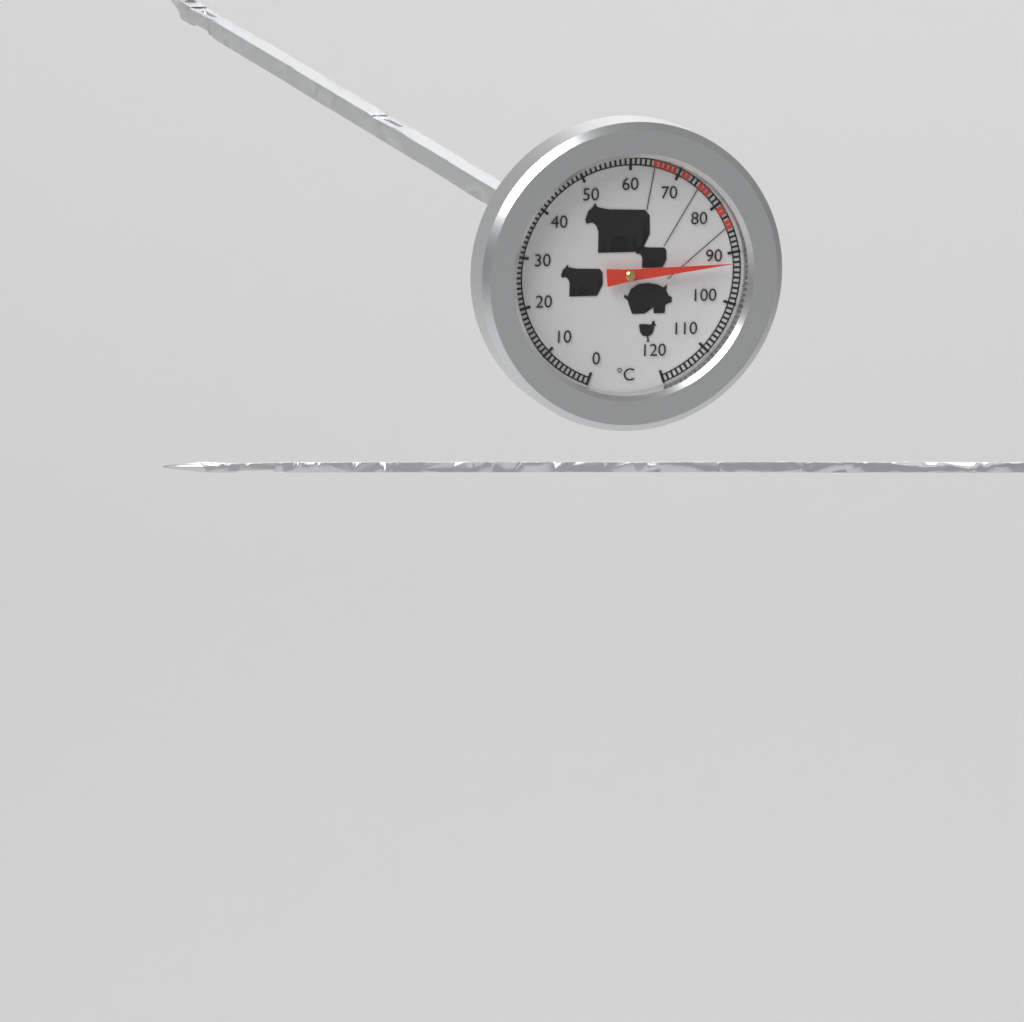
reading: 92 °C
